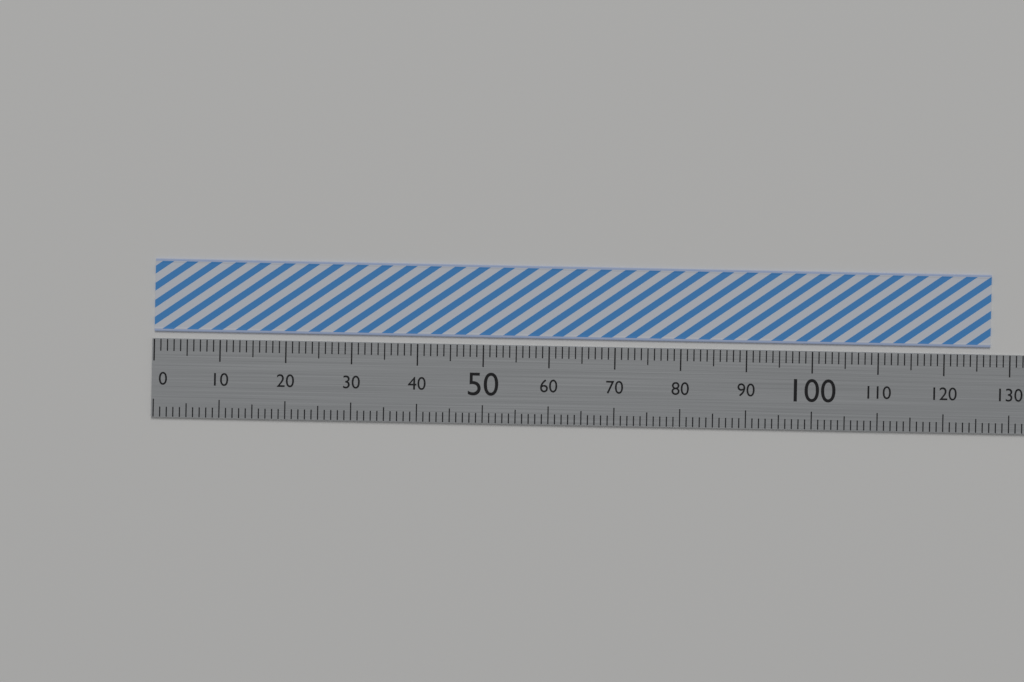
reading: 127 (no unit)
